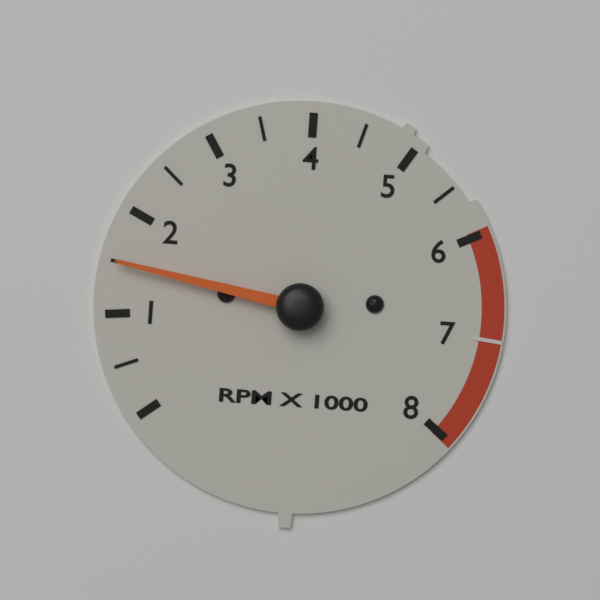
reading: 1500 RPM
